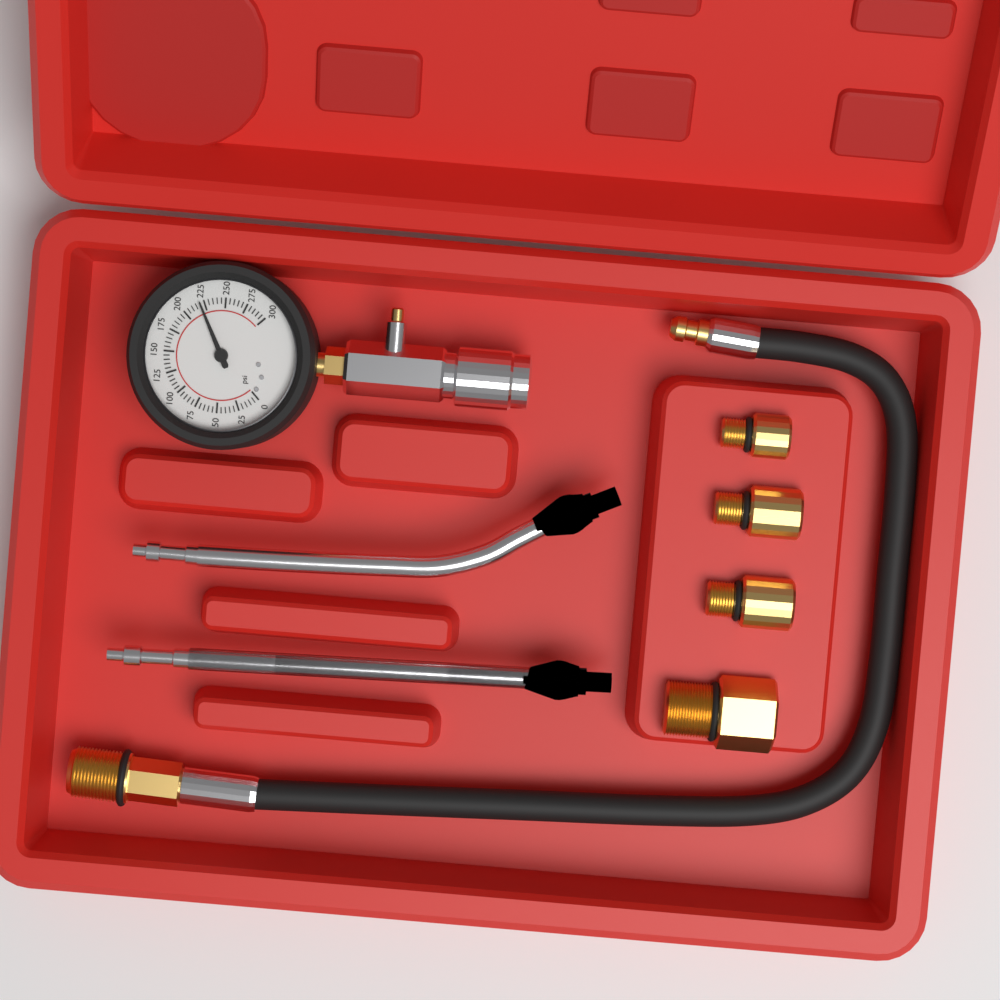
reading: 220 psi
